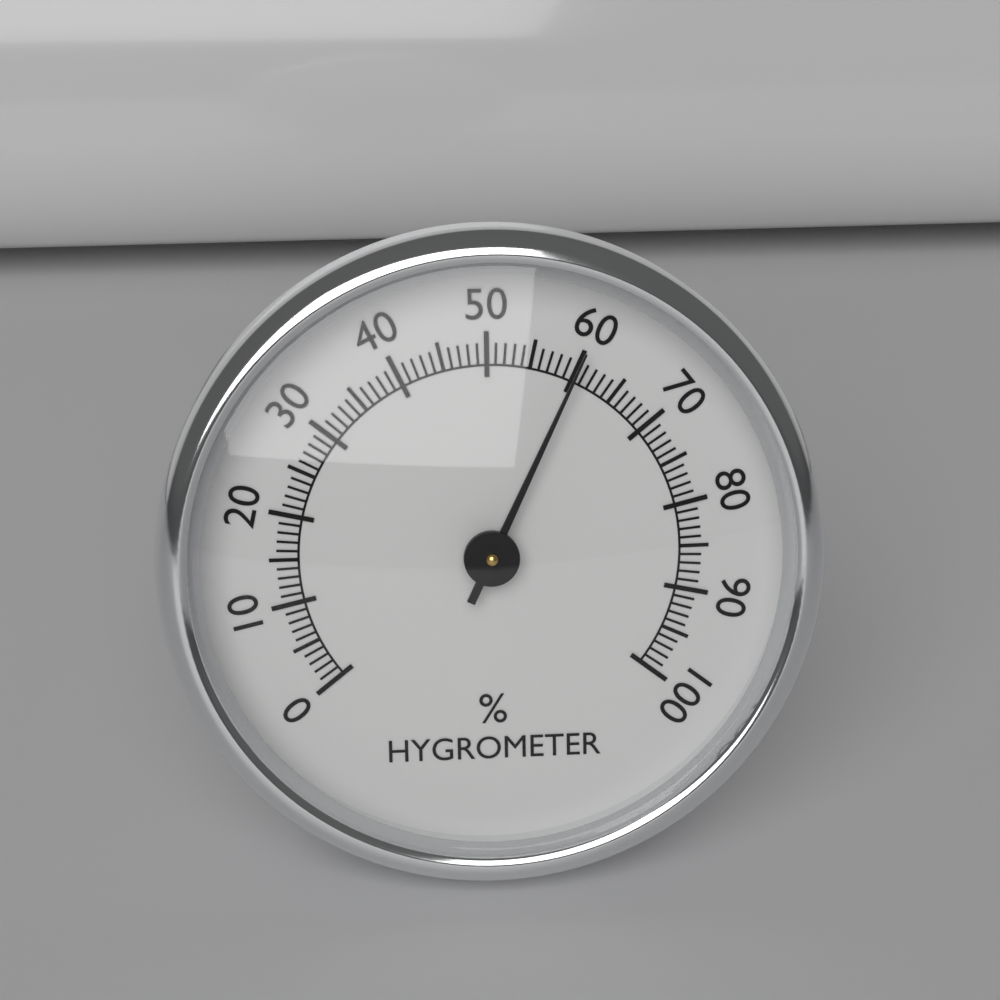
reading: 60 %
